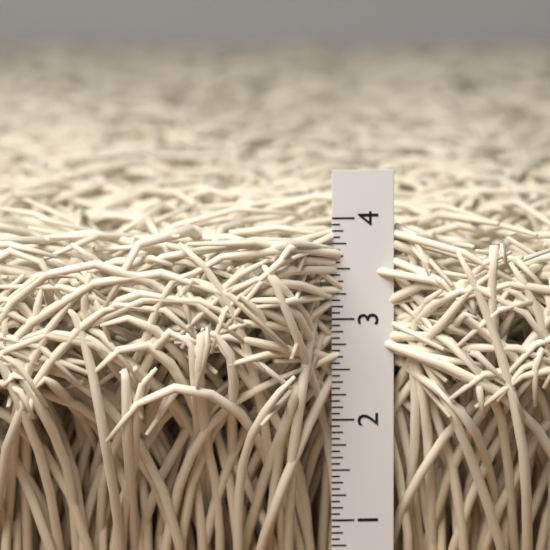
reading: 3.9375 in
